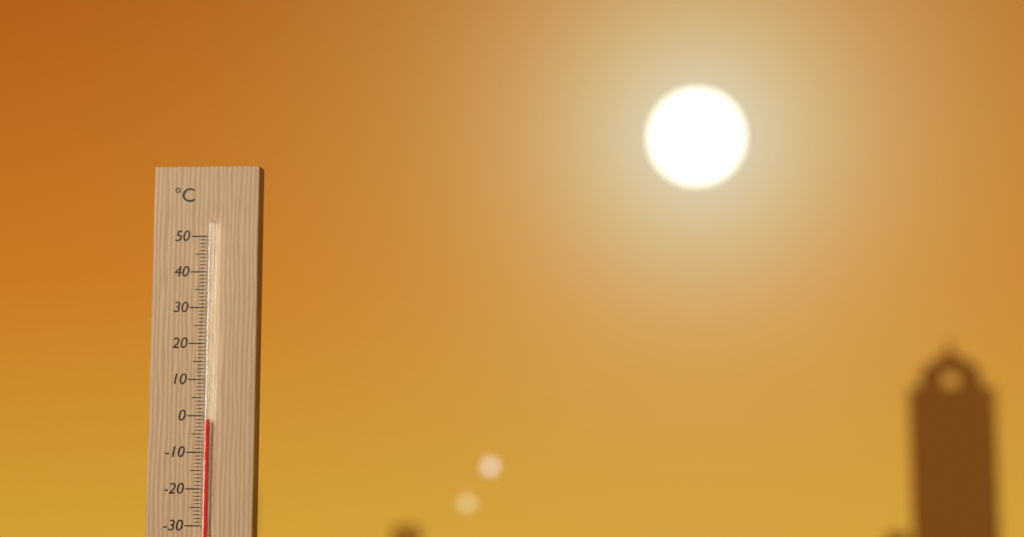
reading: -1 °C
